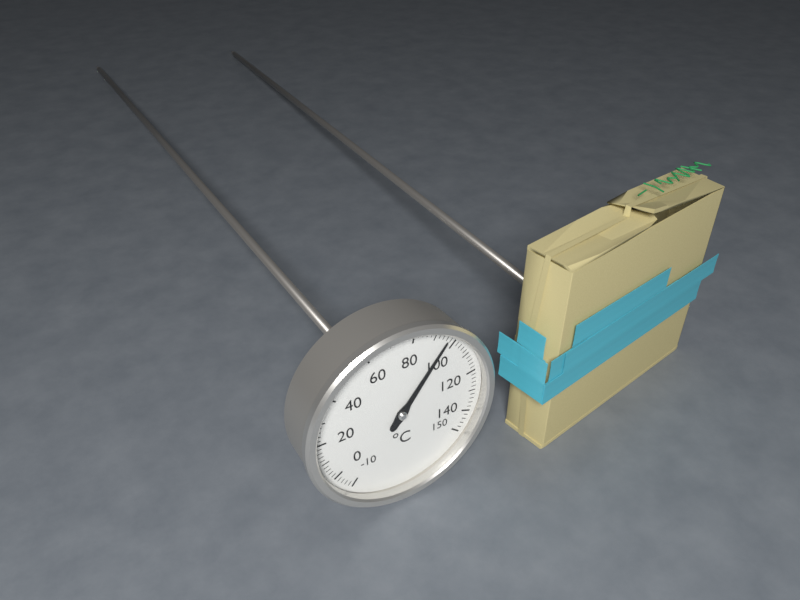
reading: 96 °C
